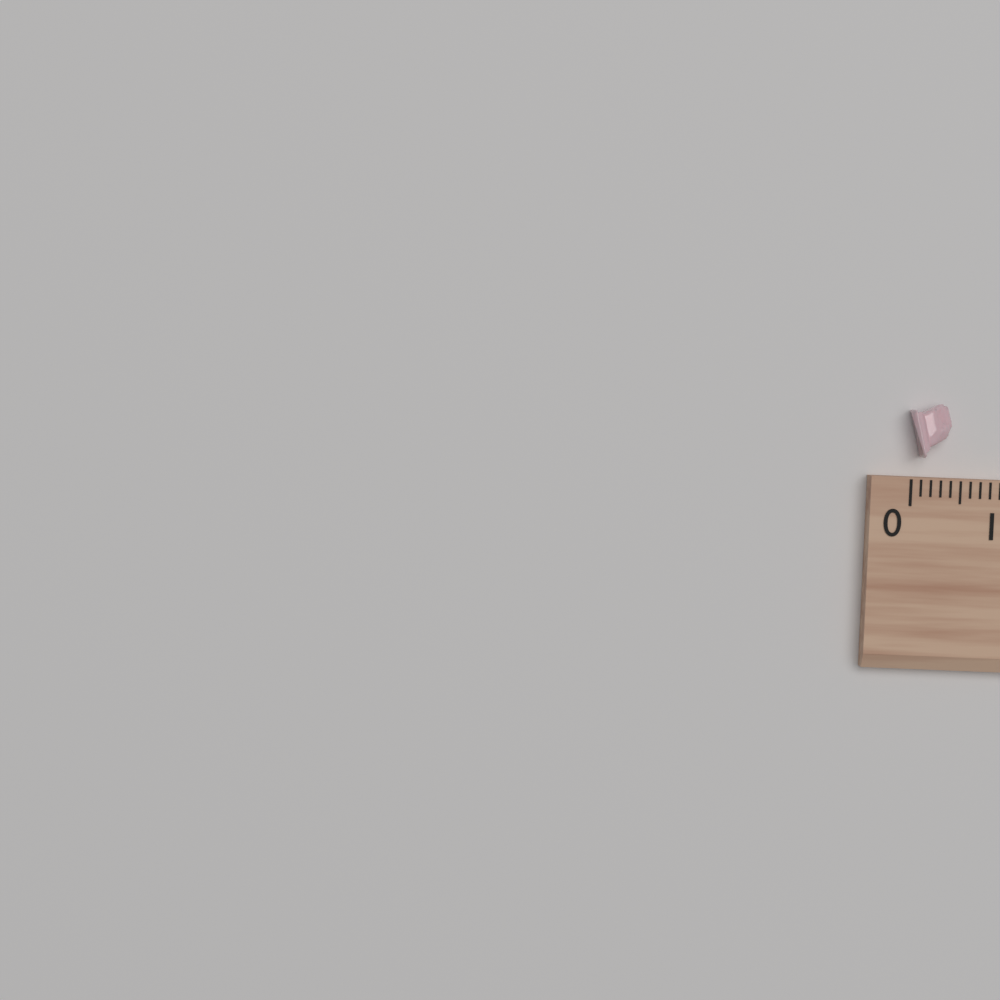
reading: 0.4 (no unit)
